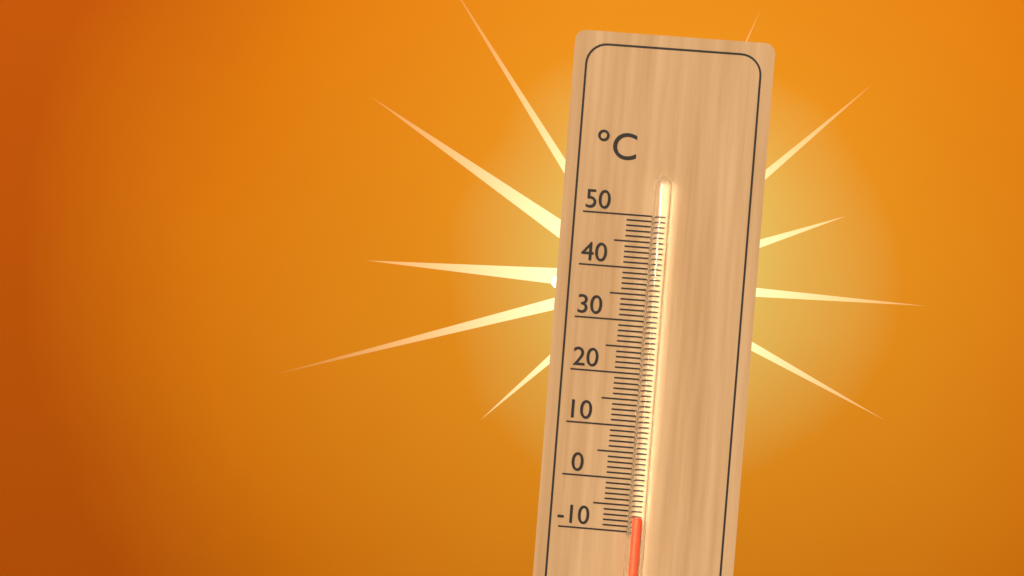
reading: -7 °C
